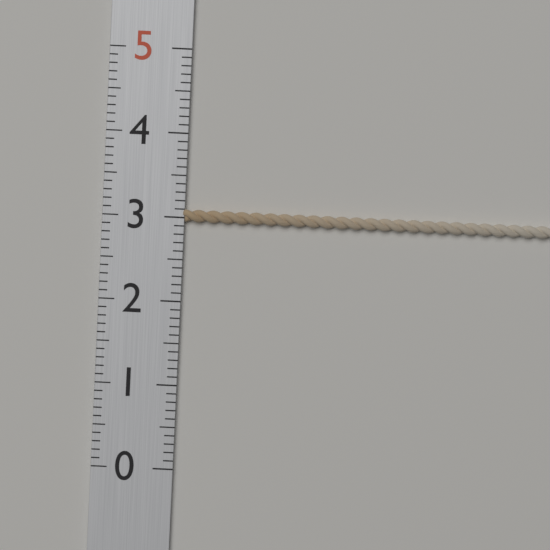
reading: 3.1 (no unit)
